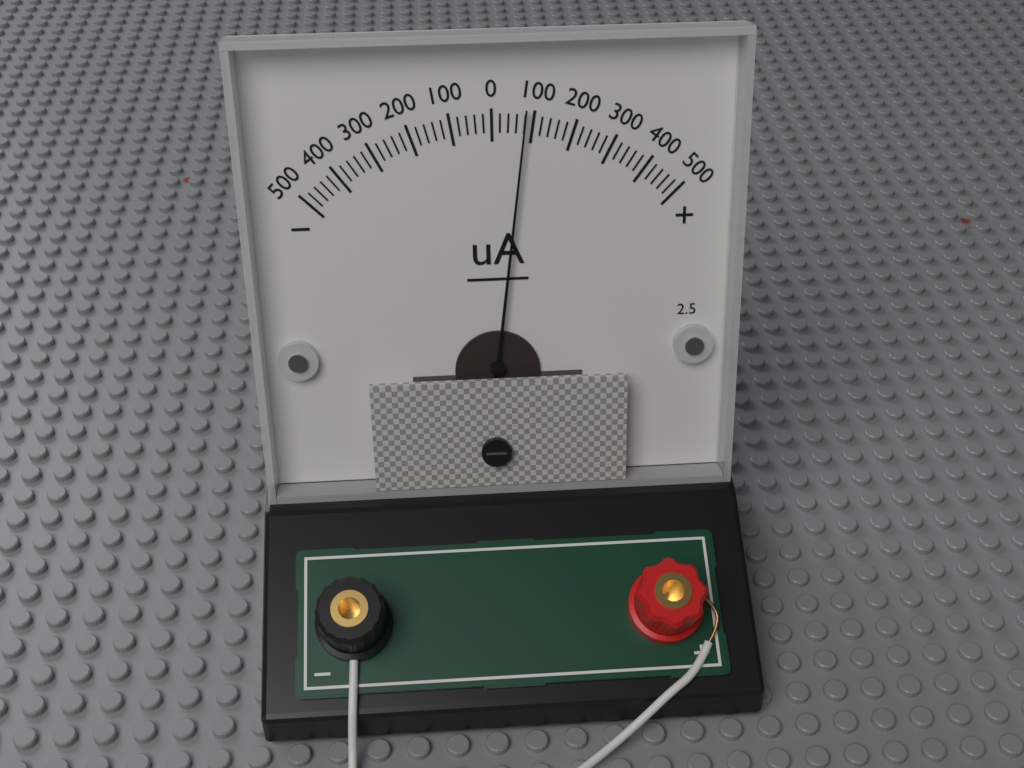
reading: 80 uA
